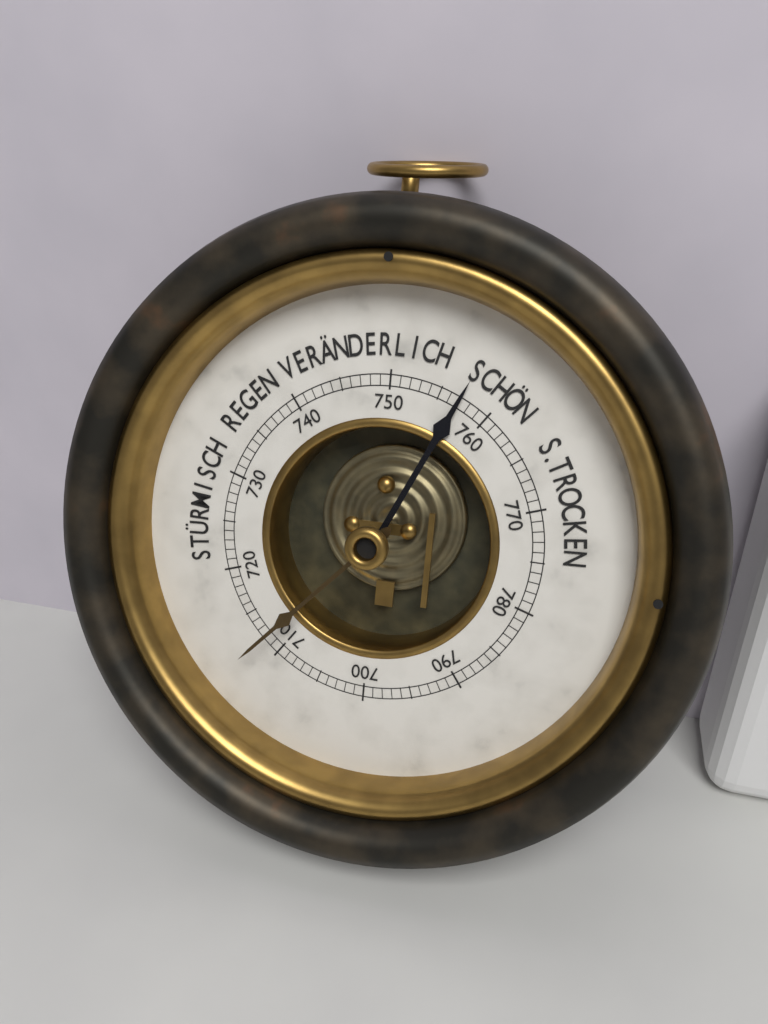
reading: 757 mmHg
